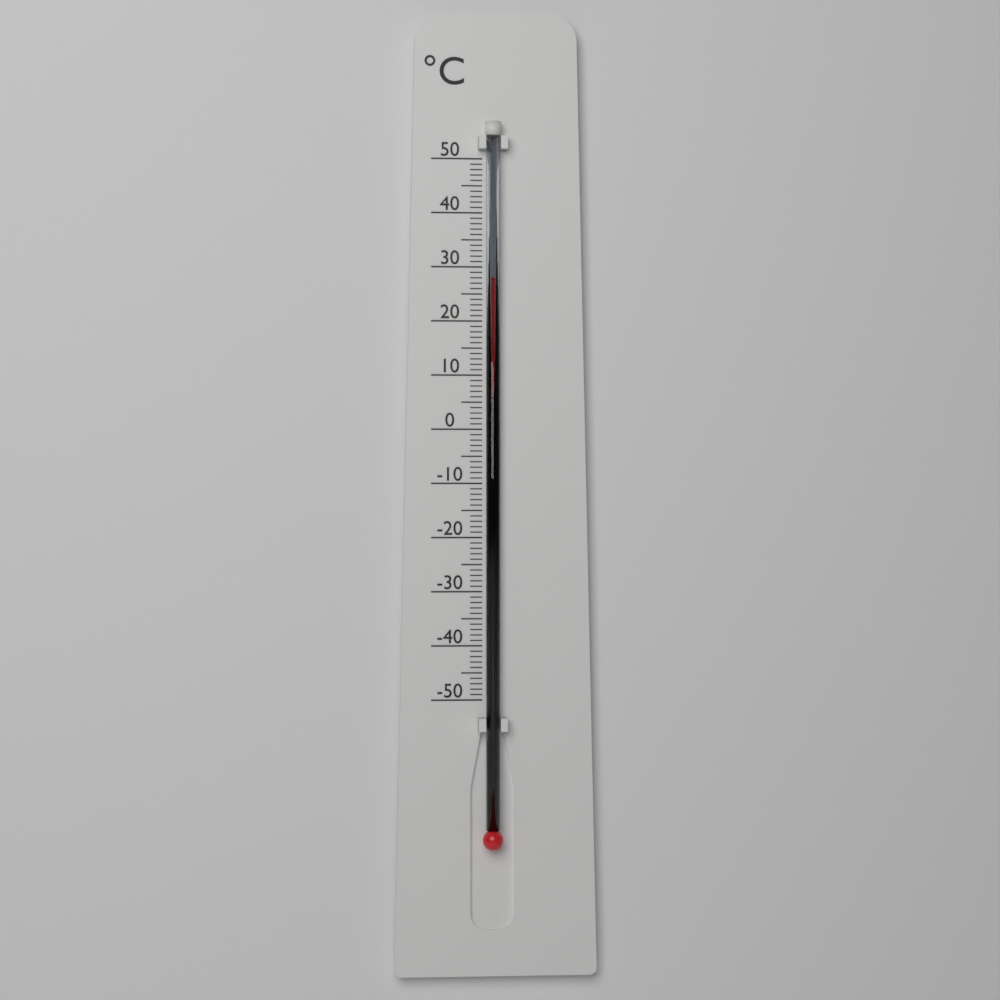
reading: 28 °C
